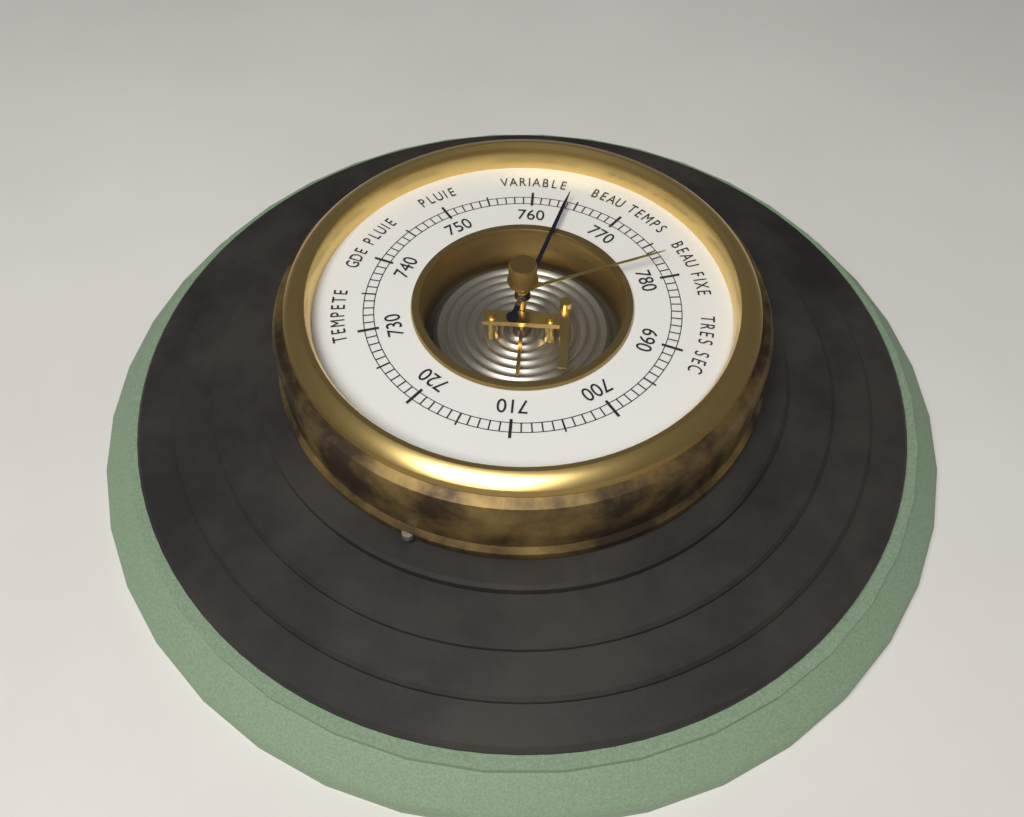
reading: 764 (no unit)
